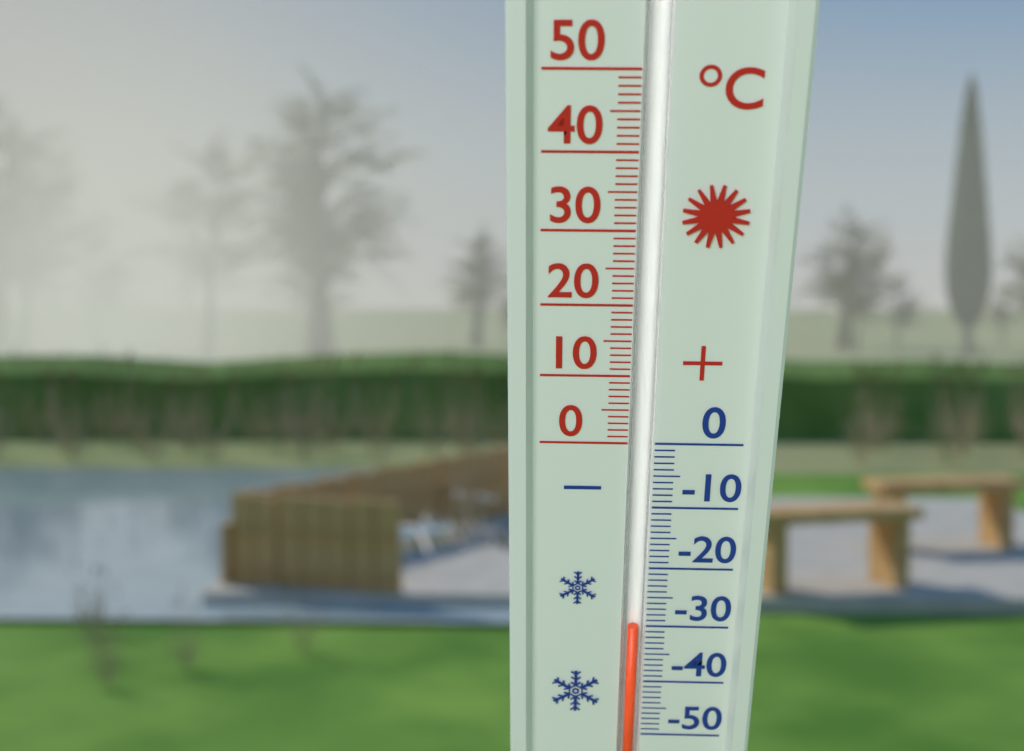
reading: -30 °C
